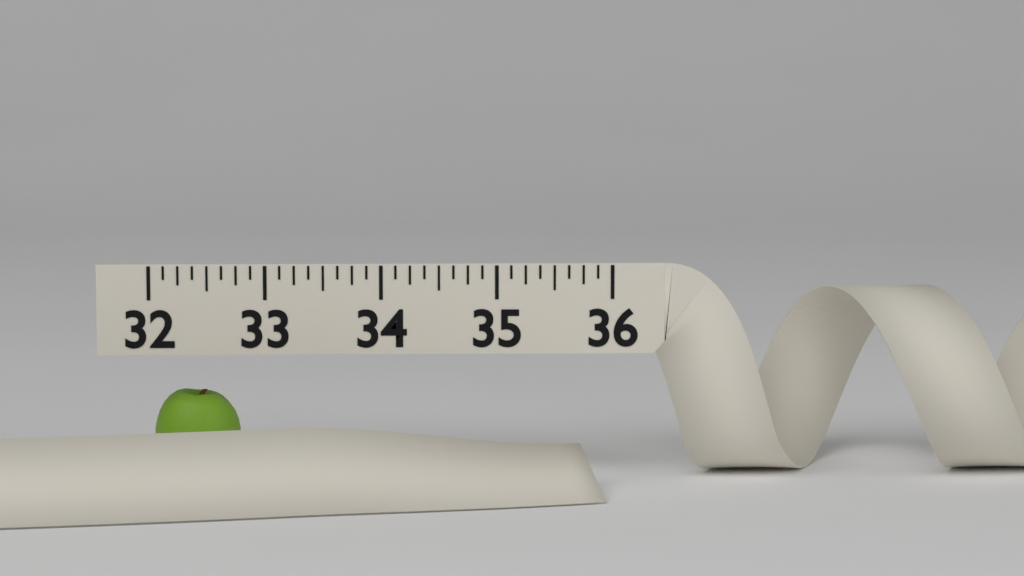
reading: 32.750 (no unit)
